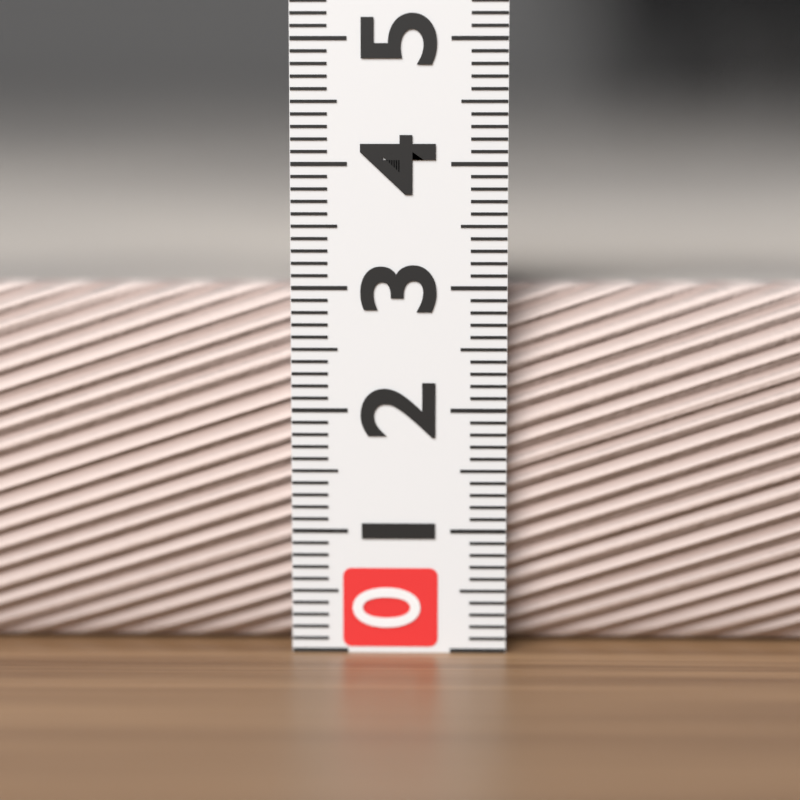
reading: 3.0 (no unit)
